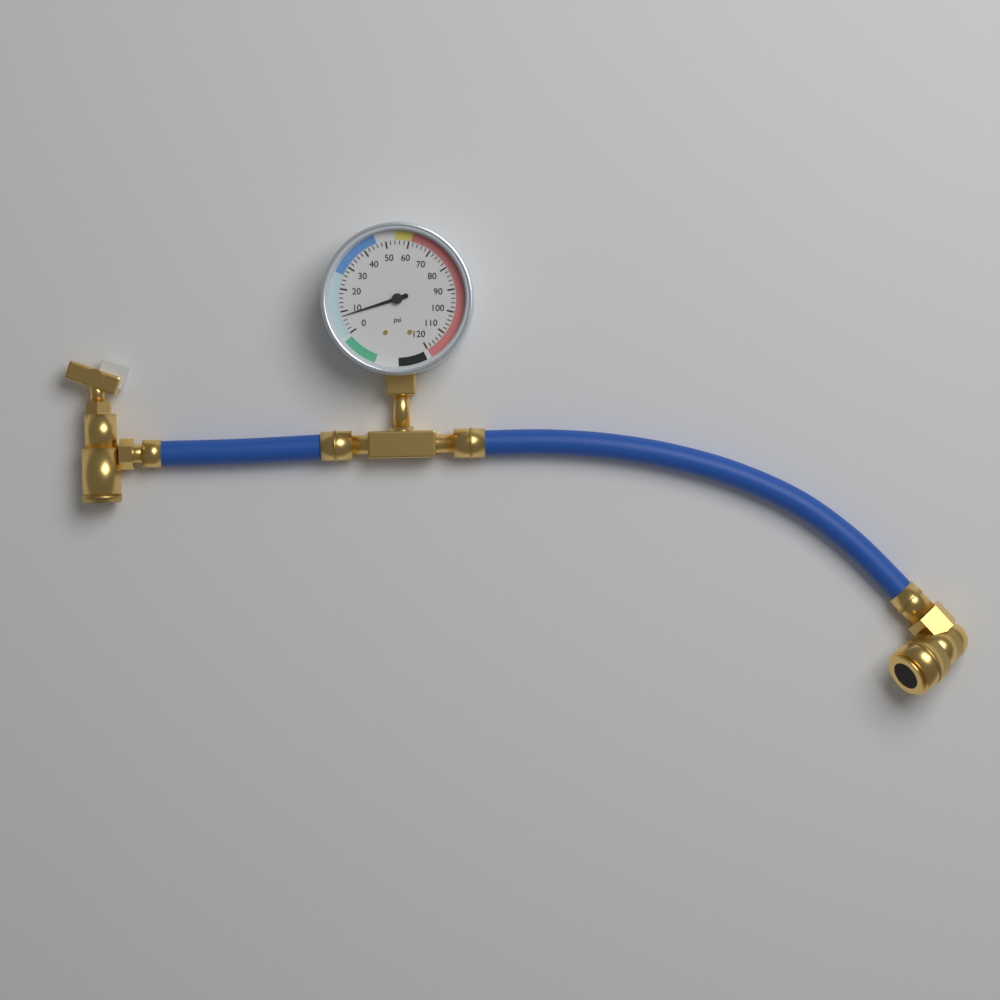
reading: 8 psi
